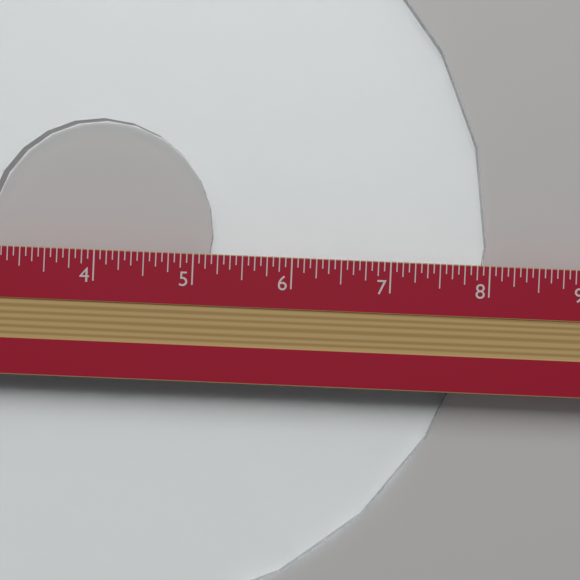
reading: 8.0000 in
